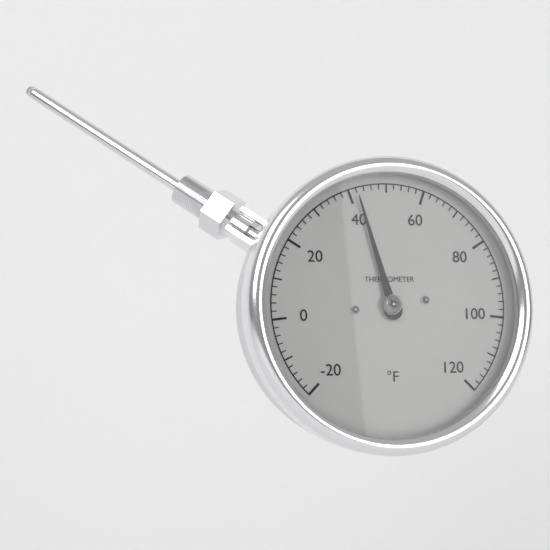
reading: 42 °F
